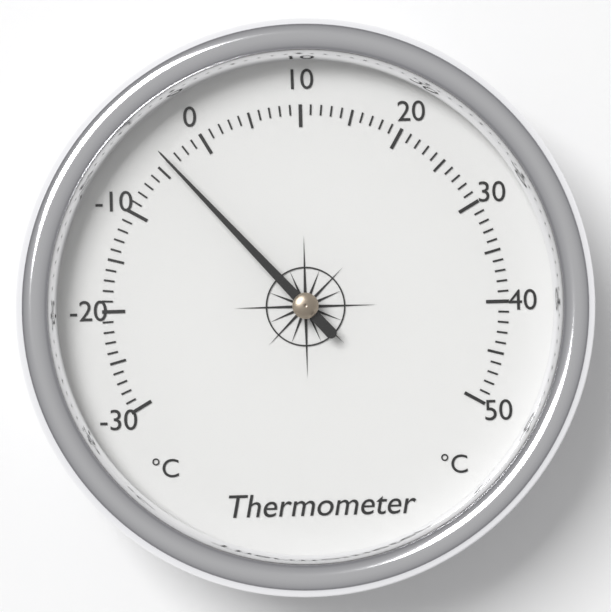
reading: -4 °C
